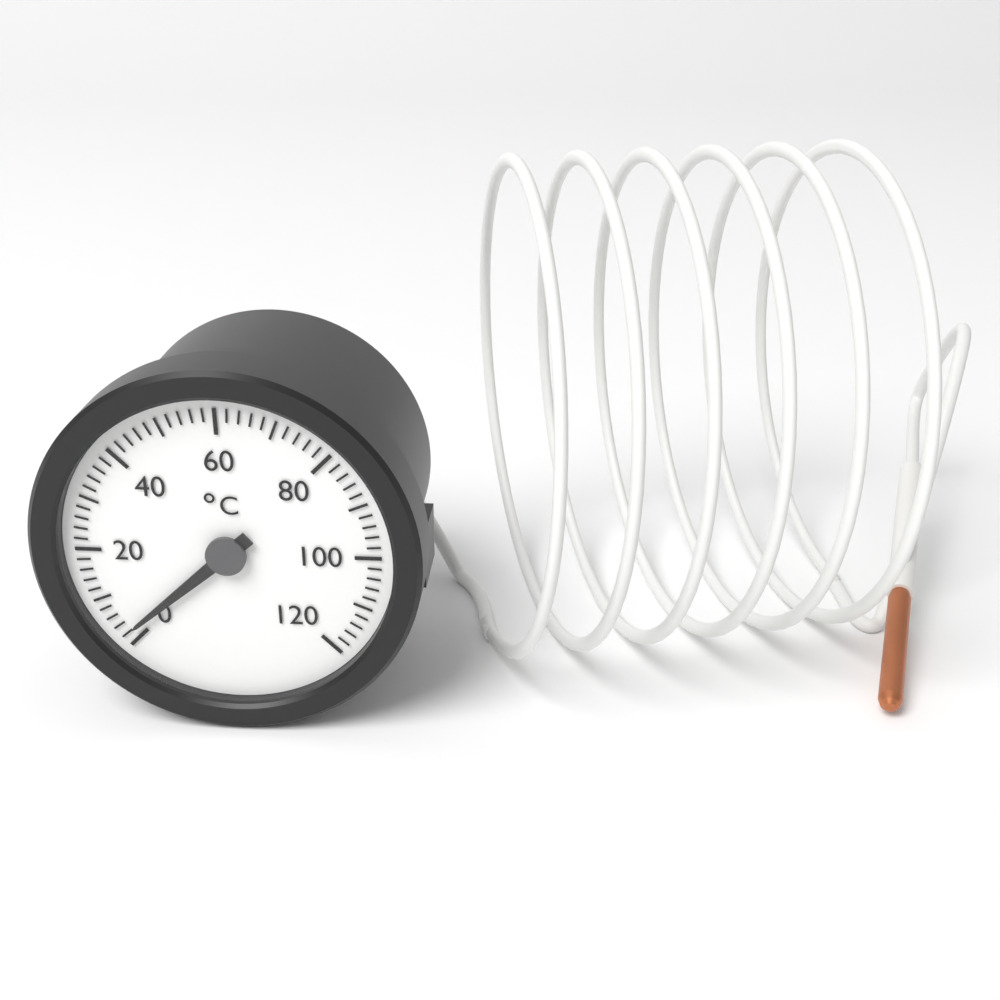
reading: 2 °C
